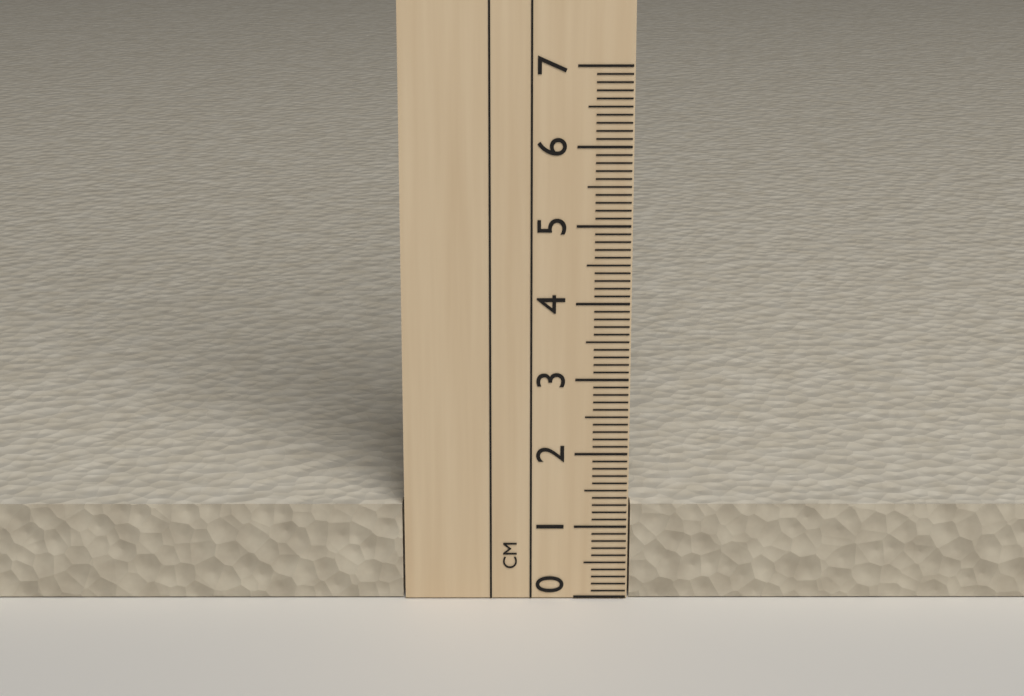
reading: 1.3 cm
